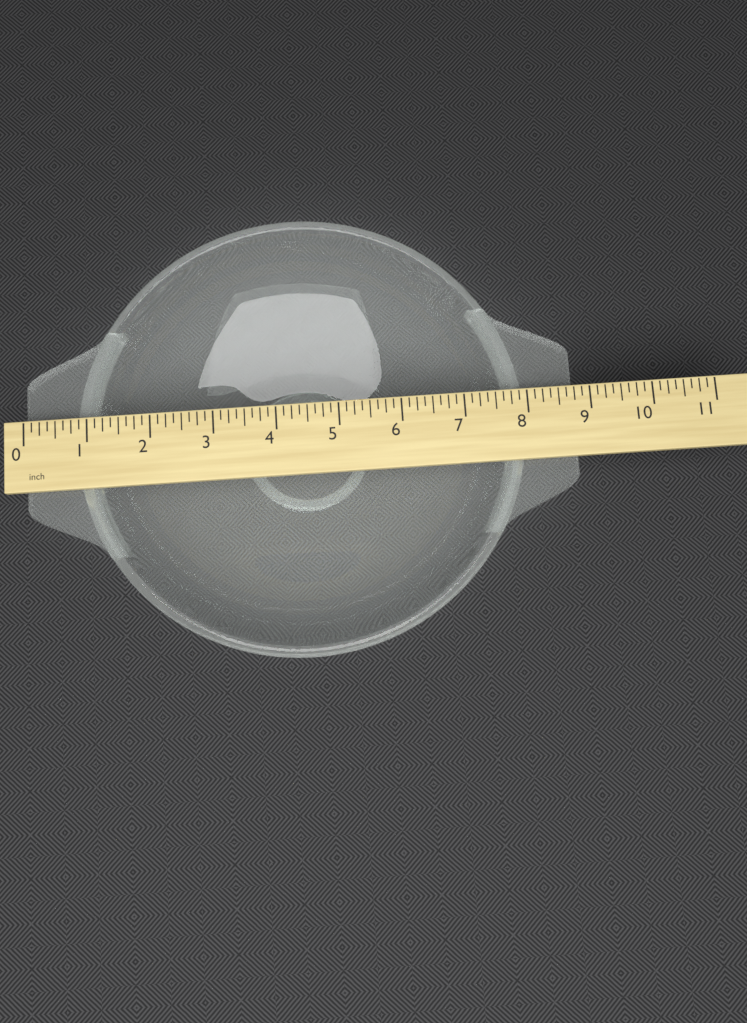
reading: 8.750 inch
